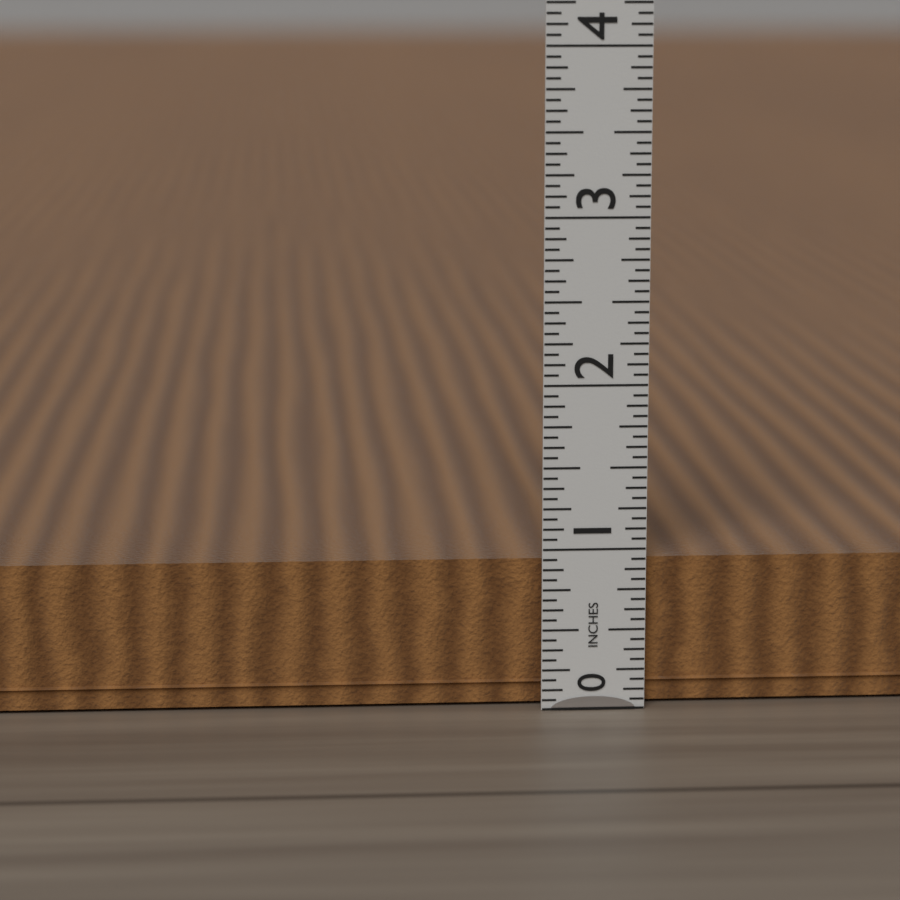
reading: 0.9375 in
